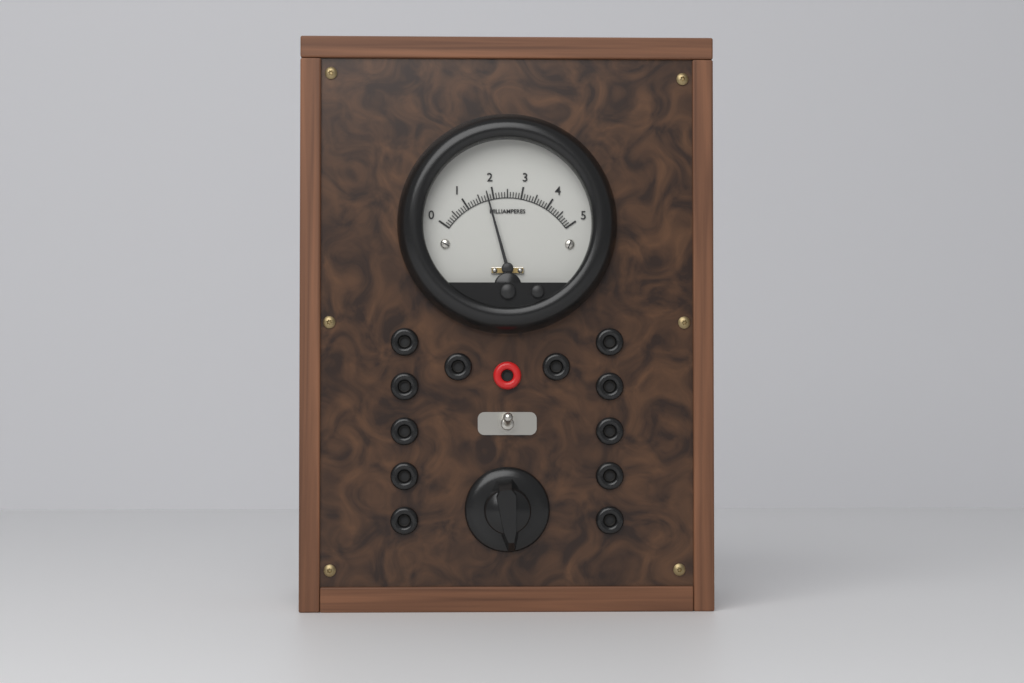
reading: 1.8 mA
